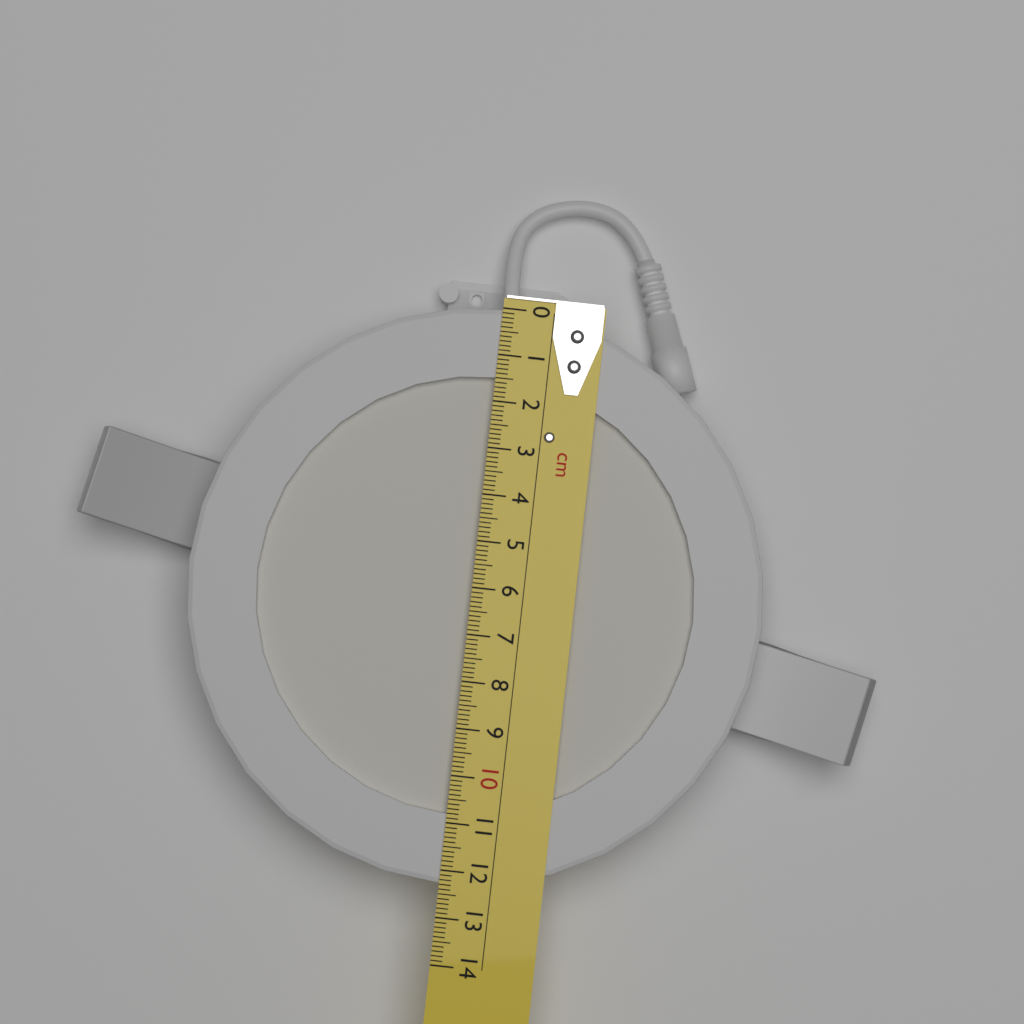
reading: 12.3 cm
